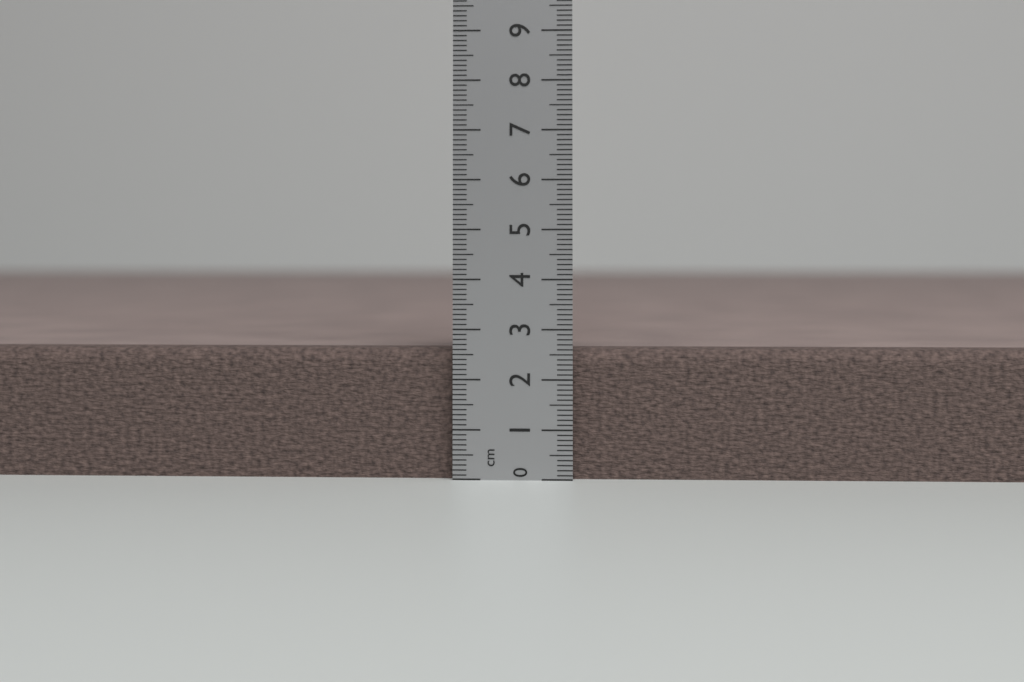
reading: 2.6 cm
